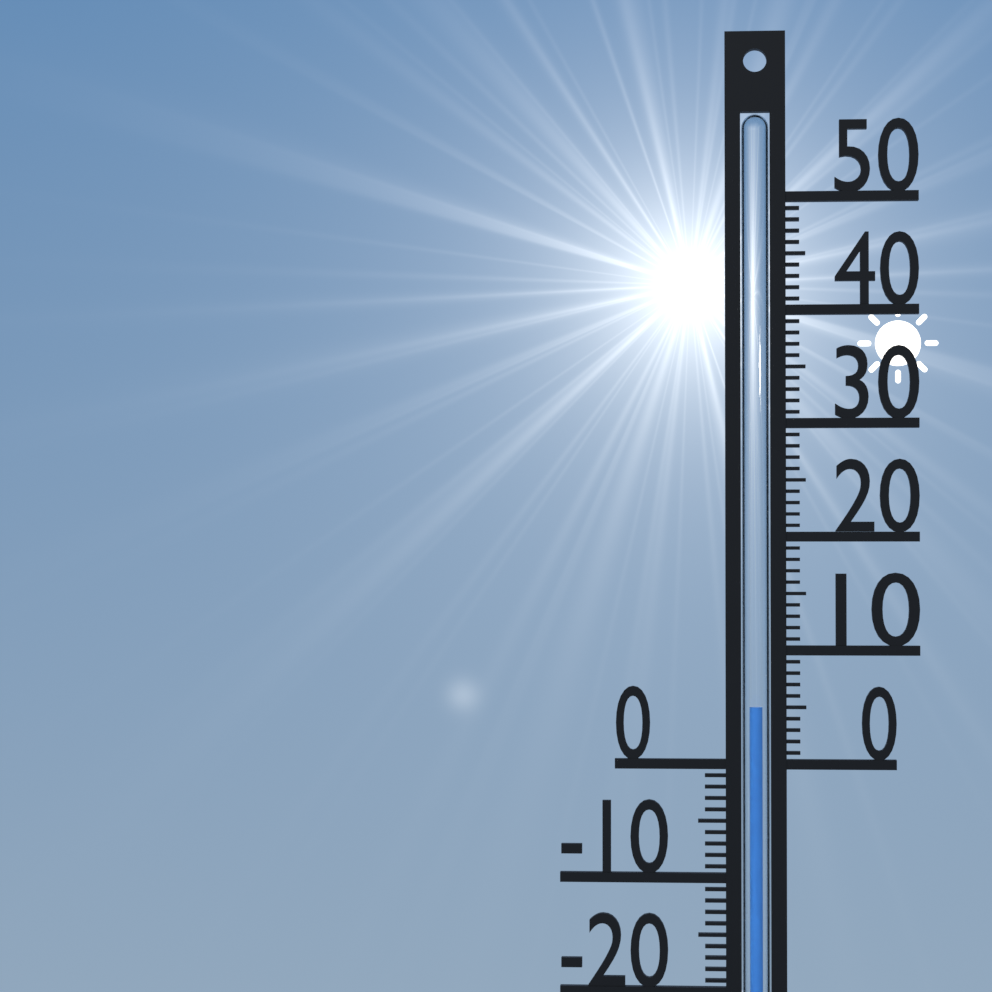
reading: 5 °C
